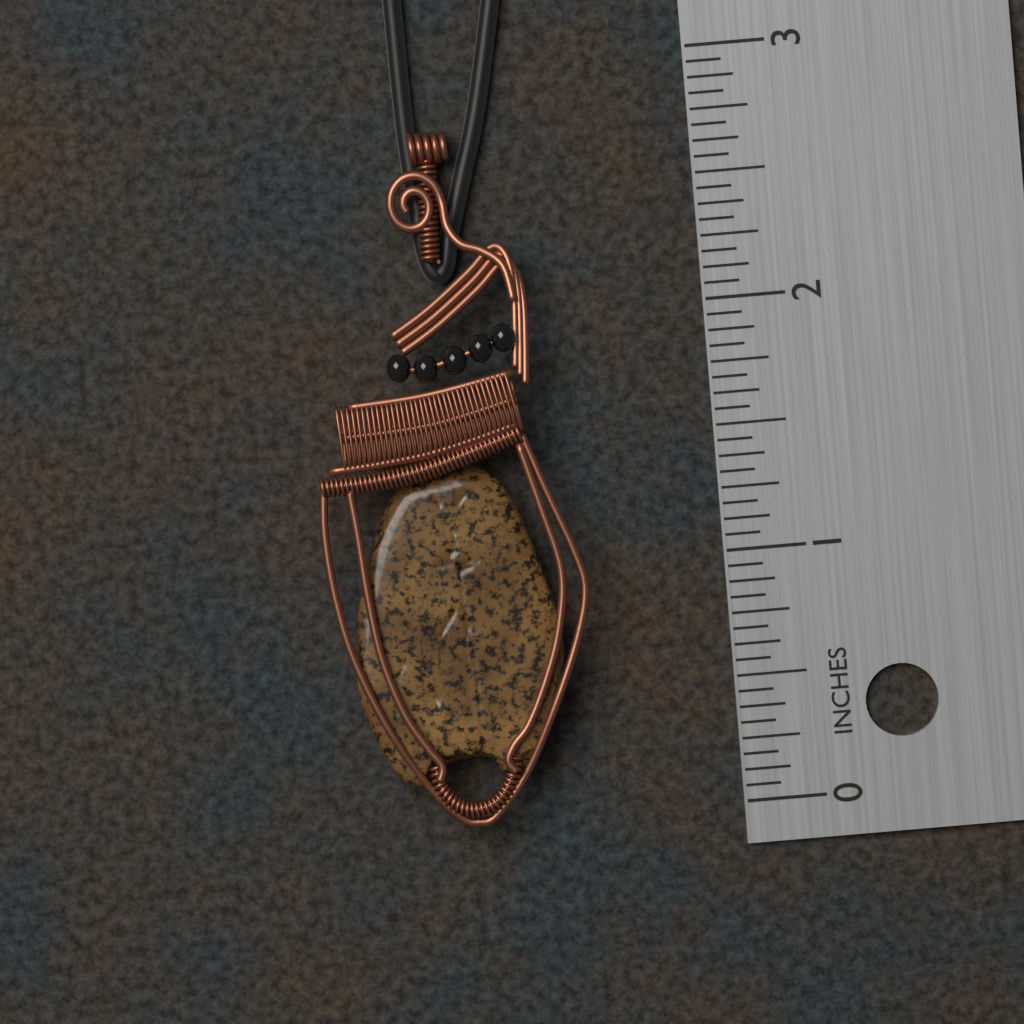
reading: 2.7500 in
